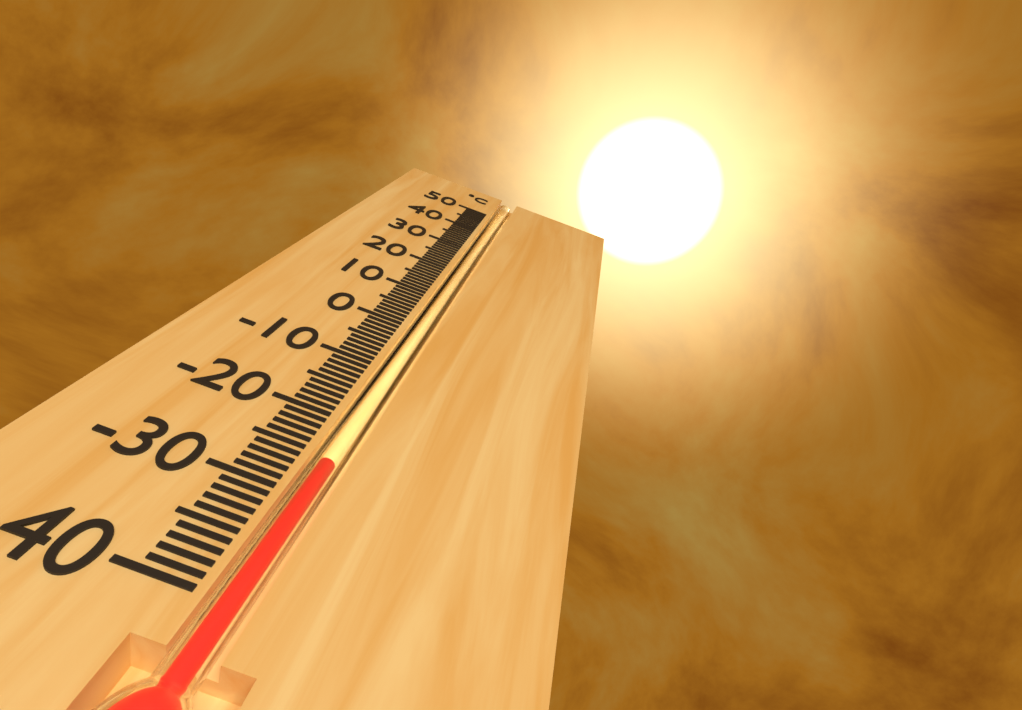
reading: -26 °C
